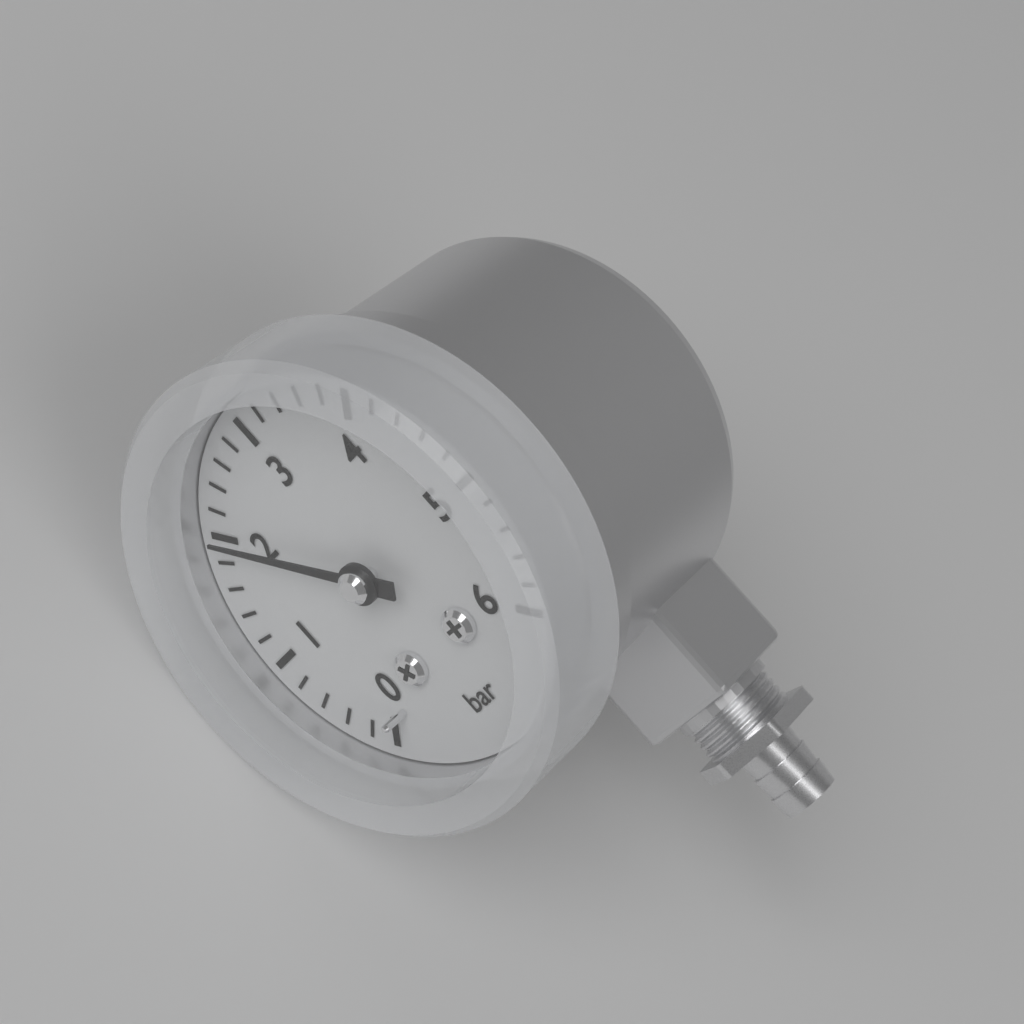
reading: 2.0 bar
